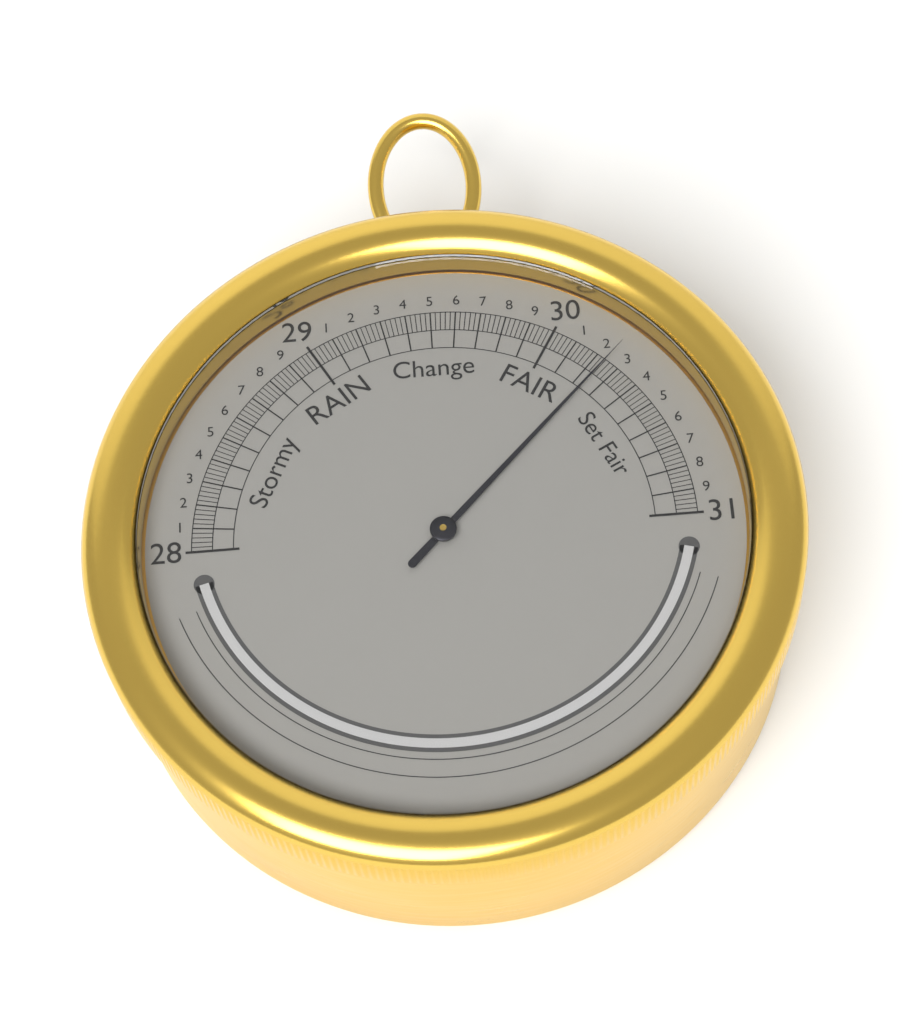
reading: 30.24 inHg
